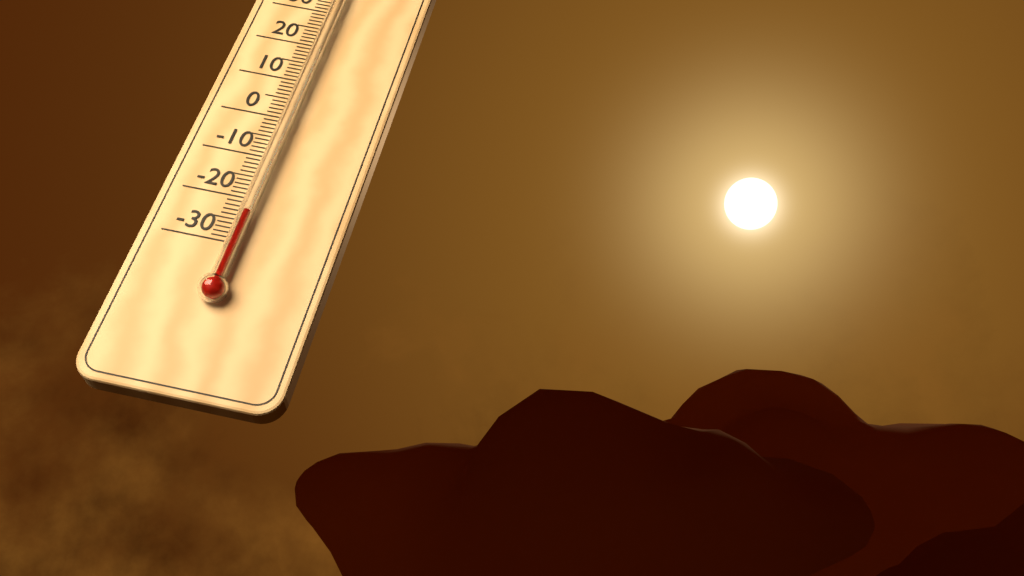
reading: -24 °C
